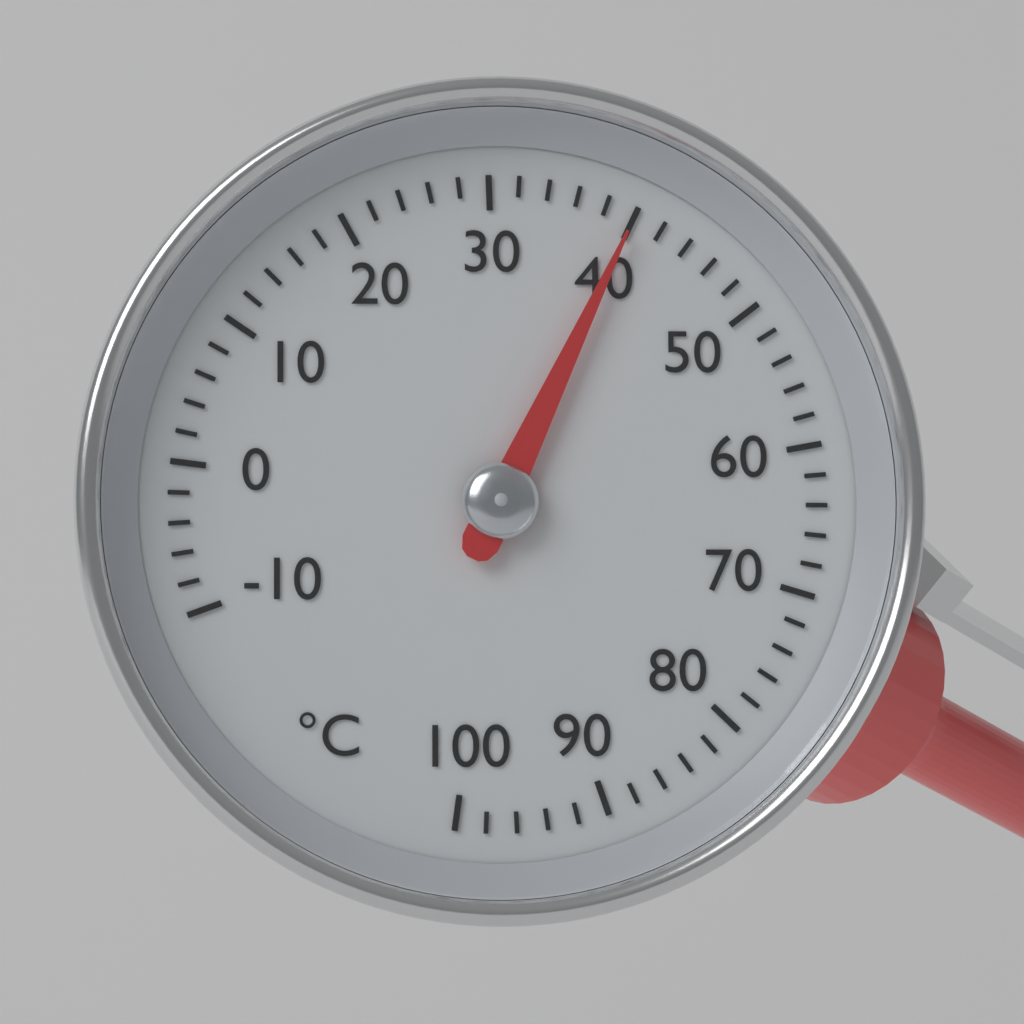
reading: 40 °C
